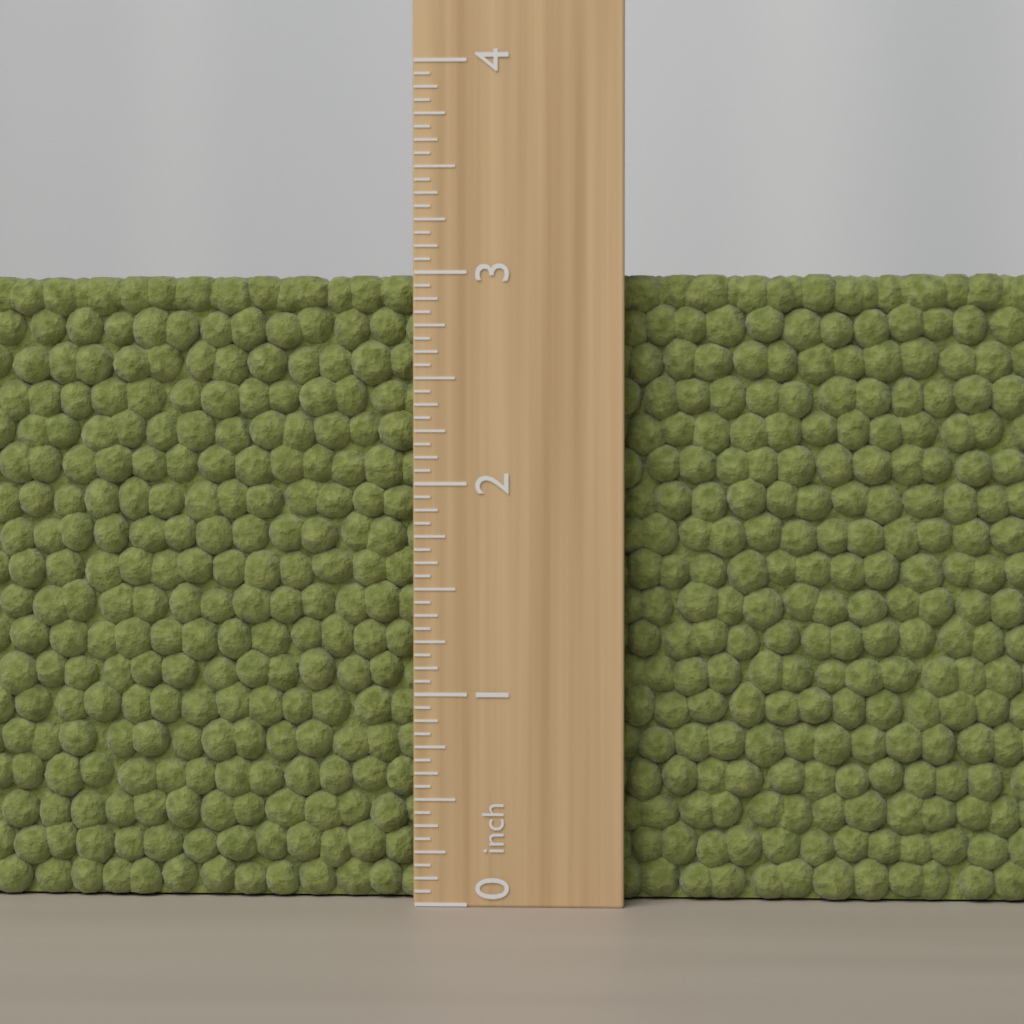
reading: 3.0000 inch
